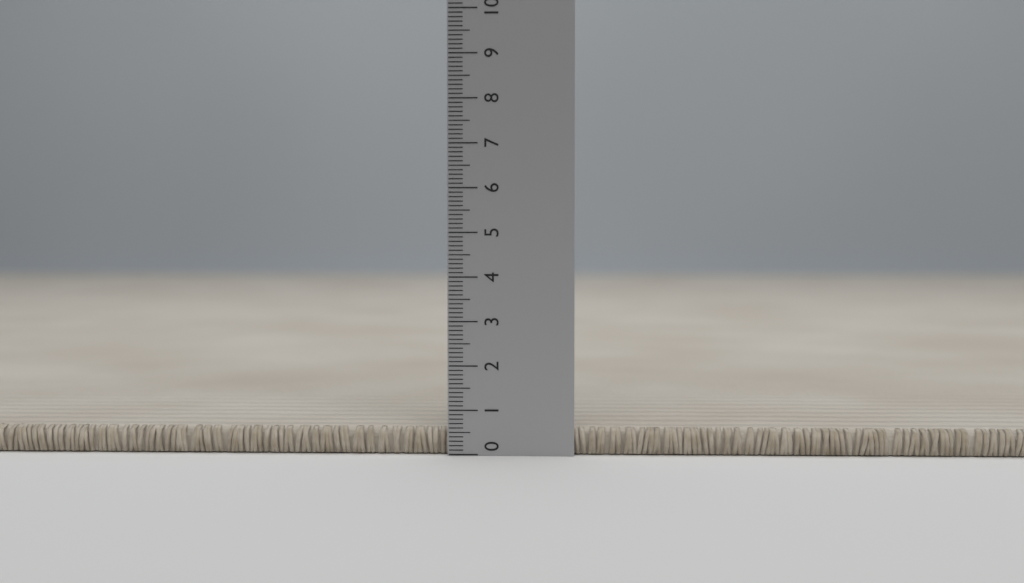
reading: 0.6 (no unit)
